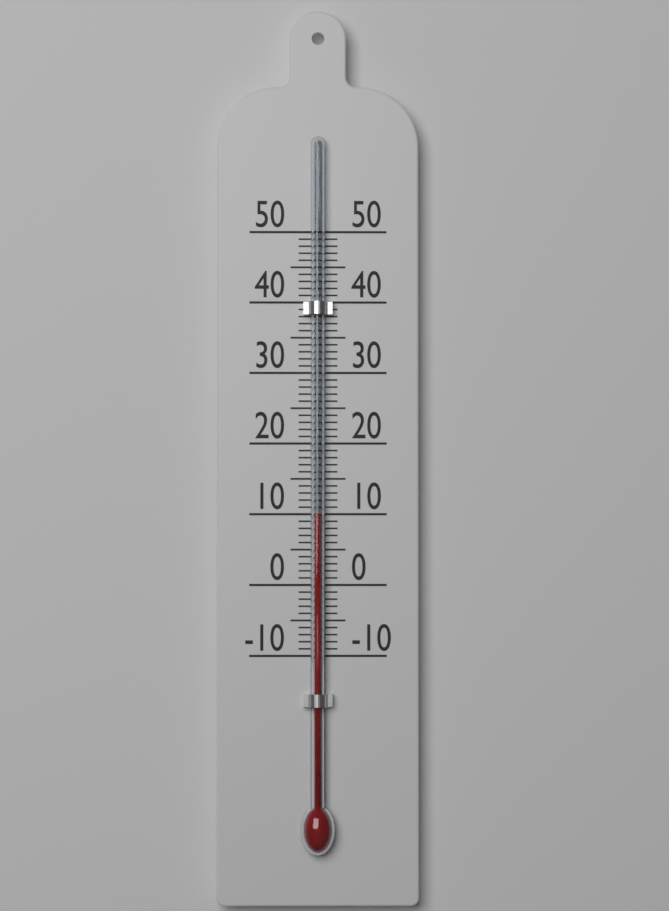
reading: 10 (no unit)
